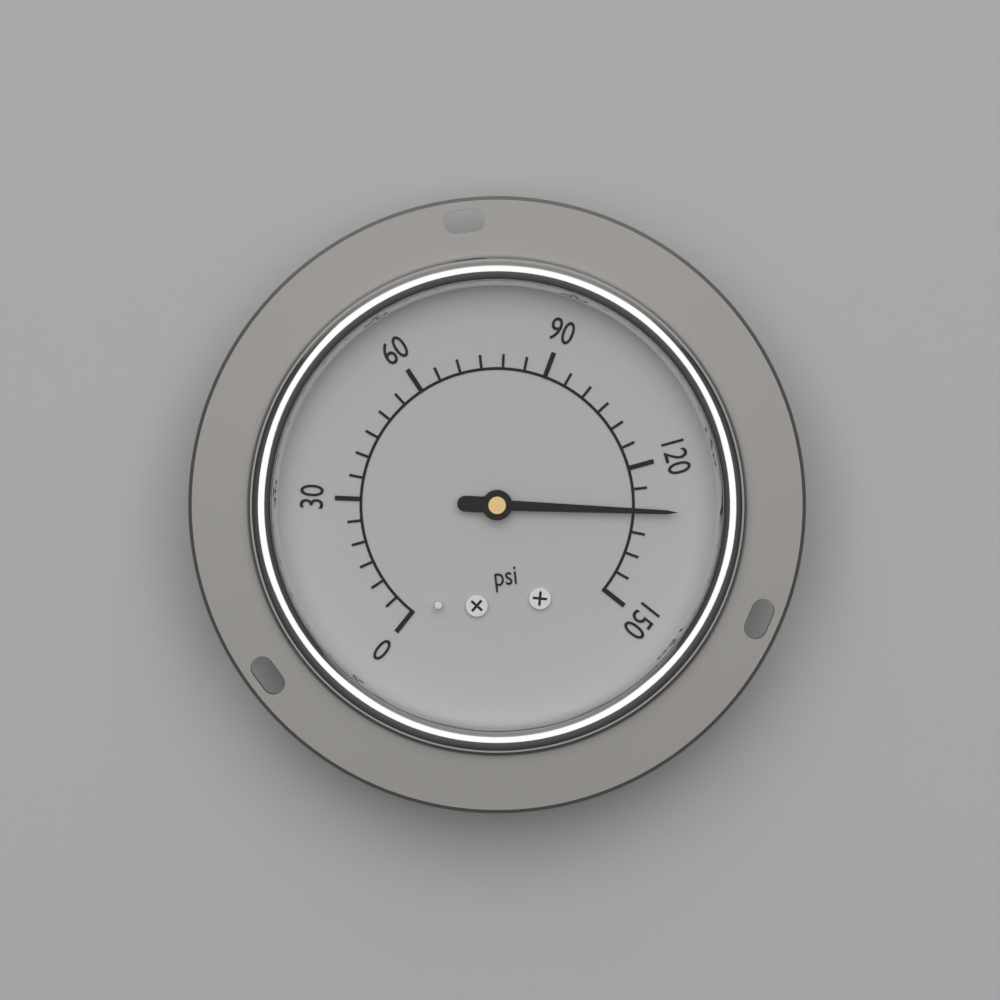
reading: 130 psi
